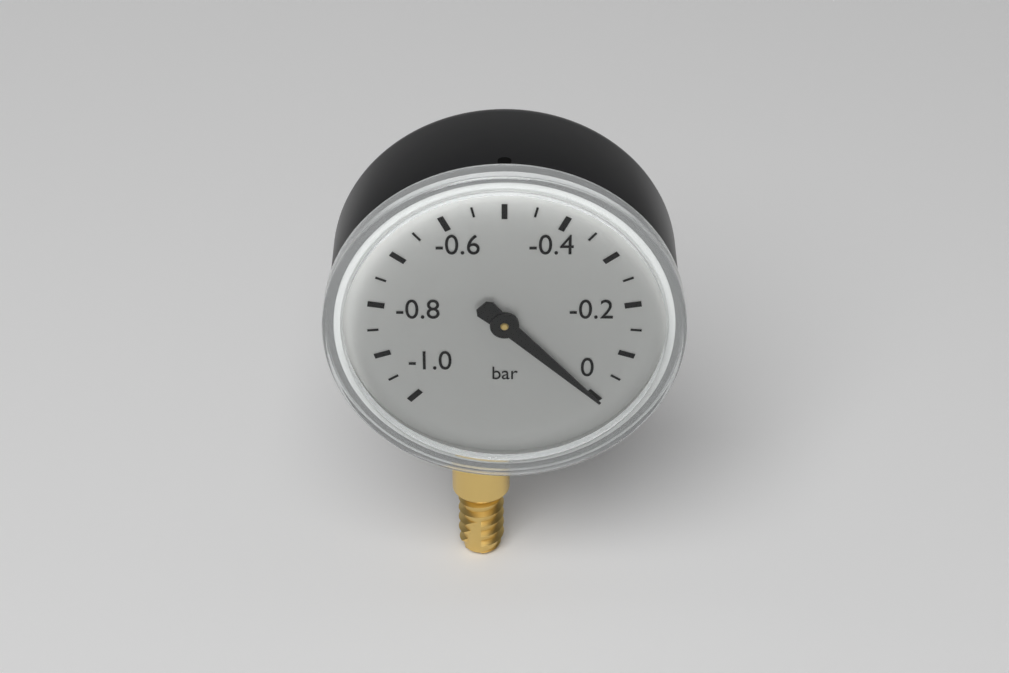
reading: 0.00 bar
